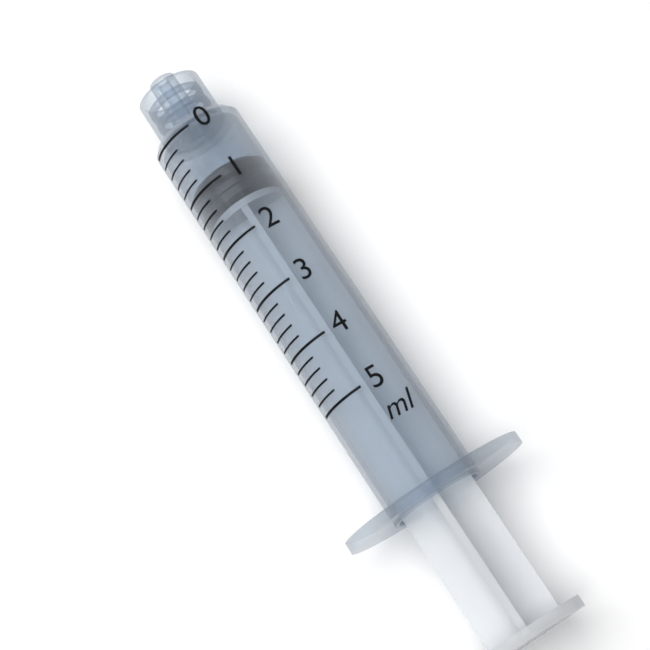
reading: 0.8 ml
